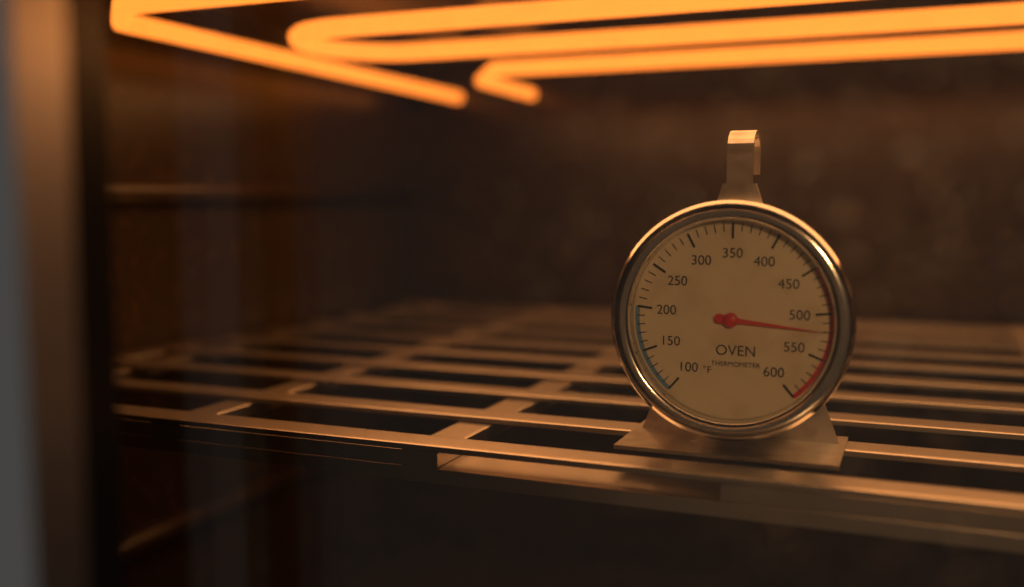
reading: 520 °F
